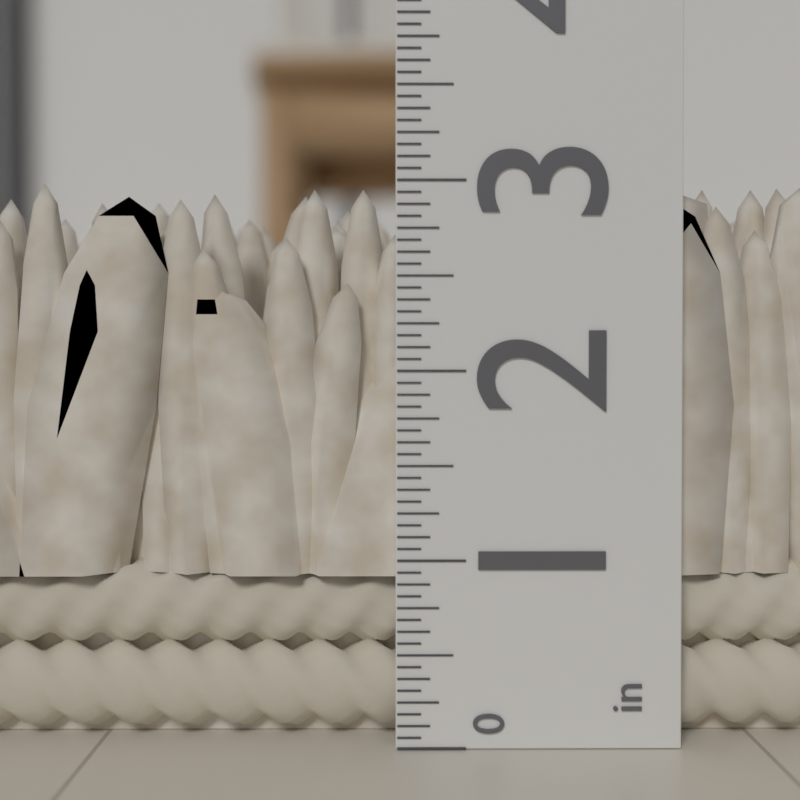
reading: 3.0000 in
